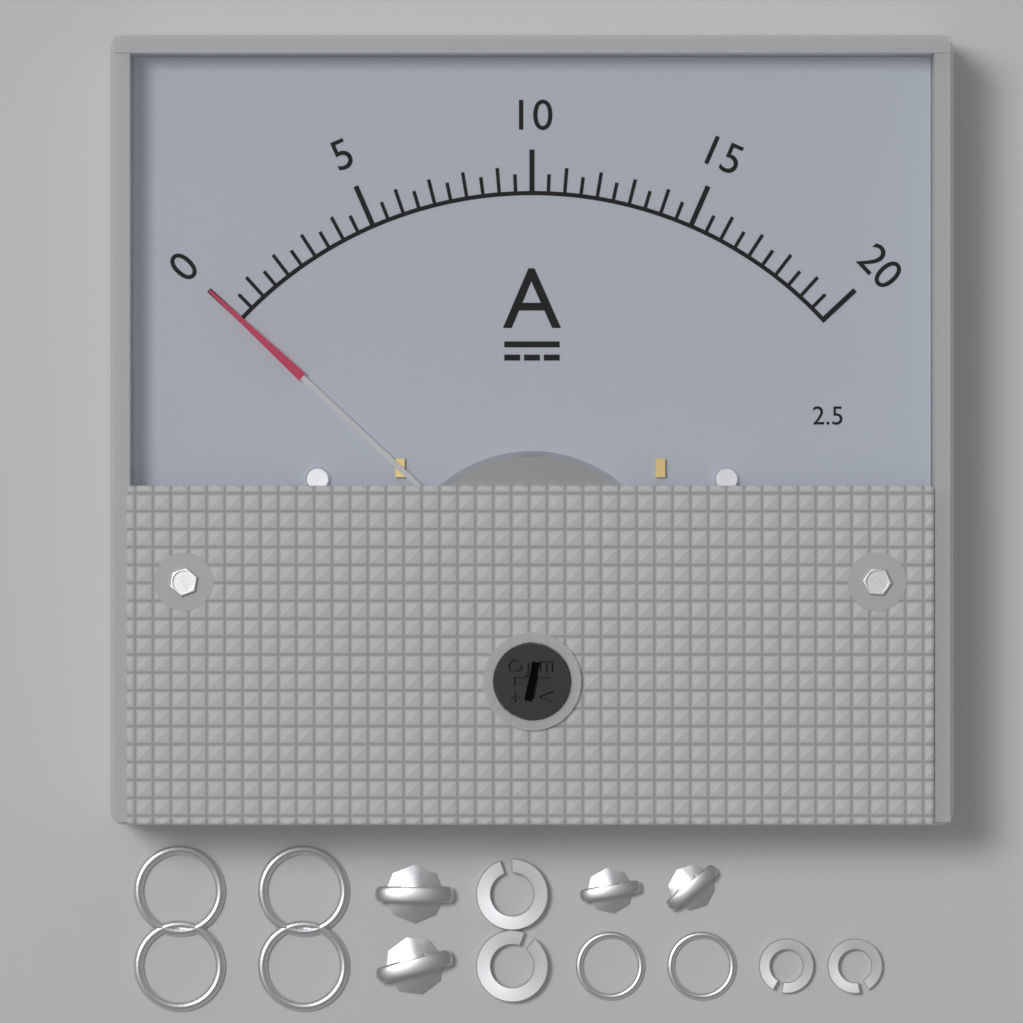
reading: 0.0 A
